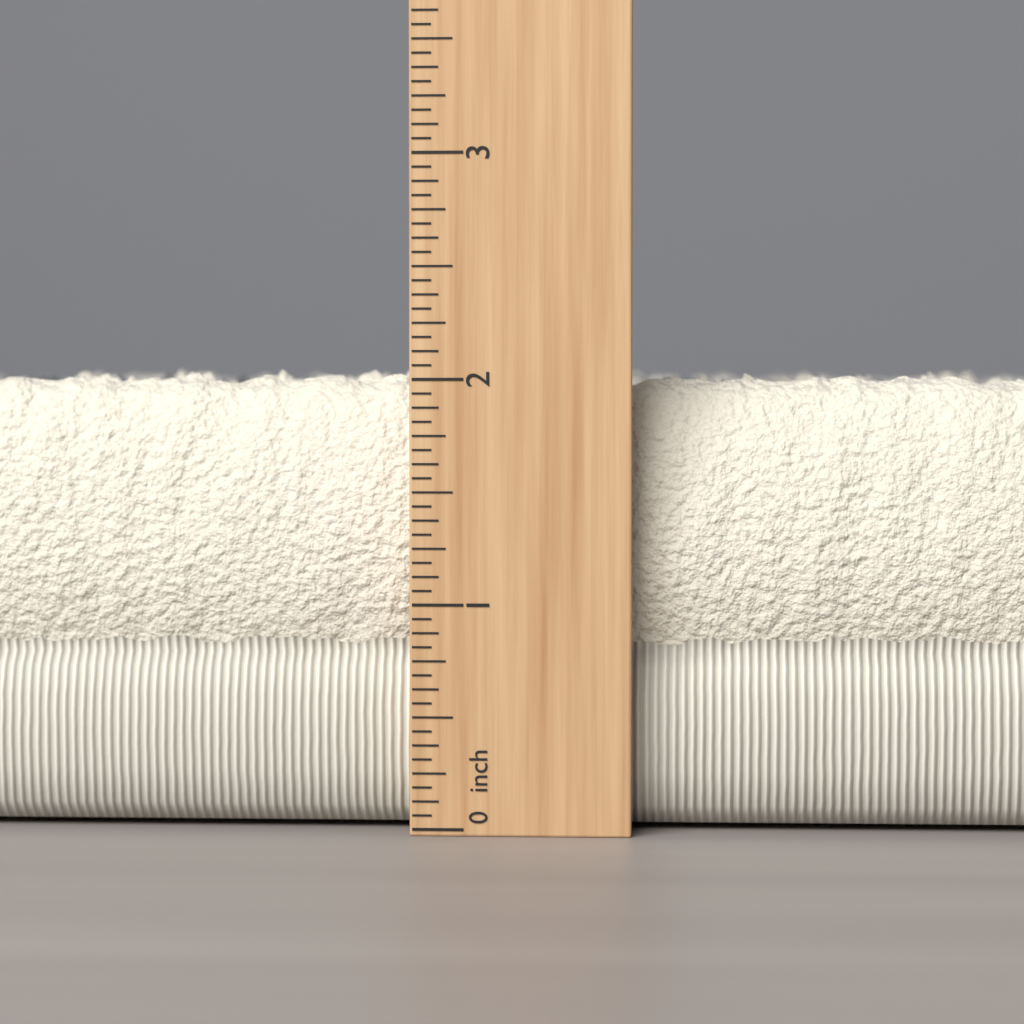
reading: 2.0625 inch
